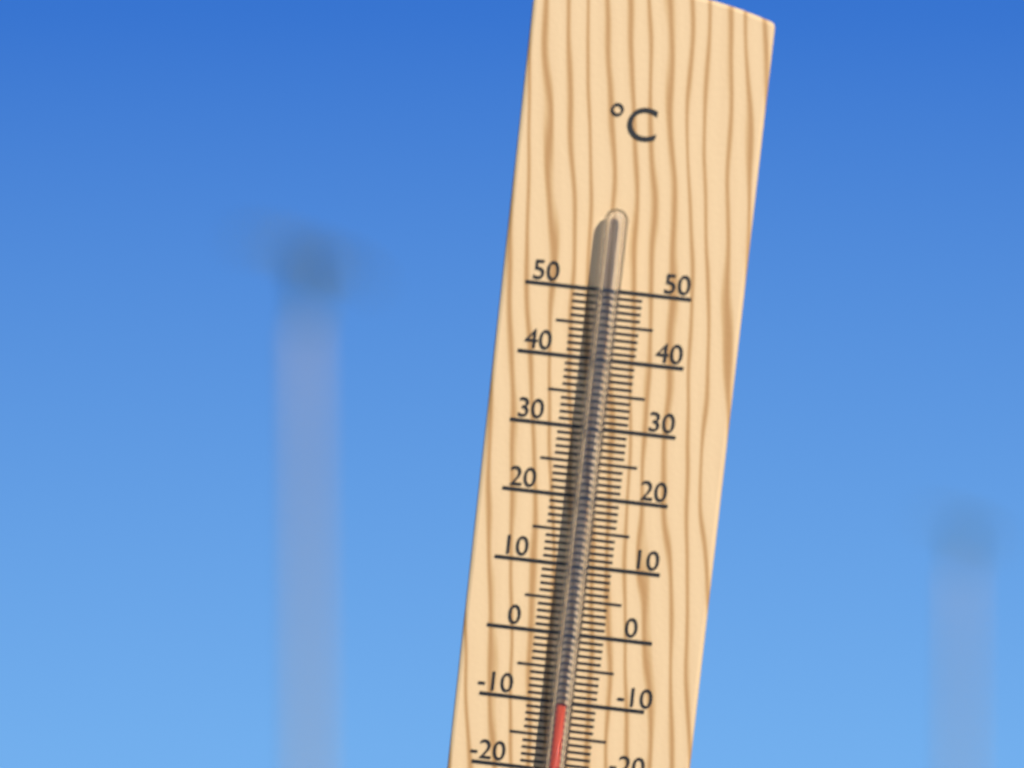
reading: -10 °C
